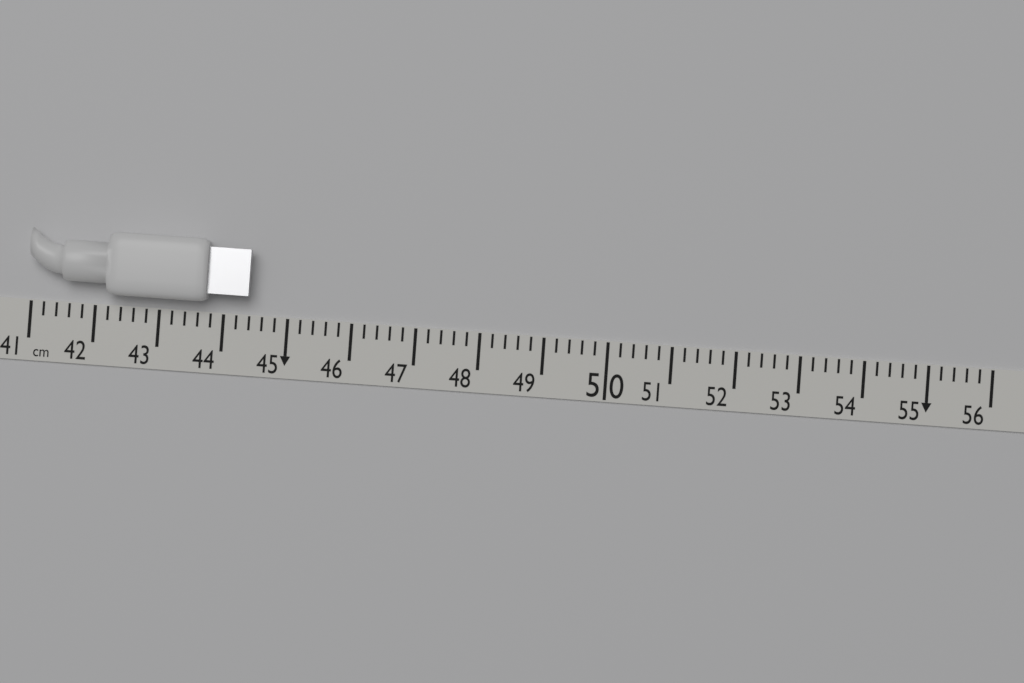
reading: 44.4 cm
